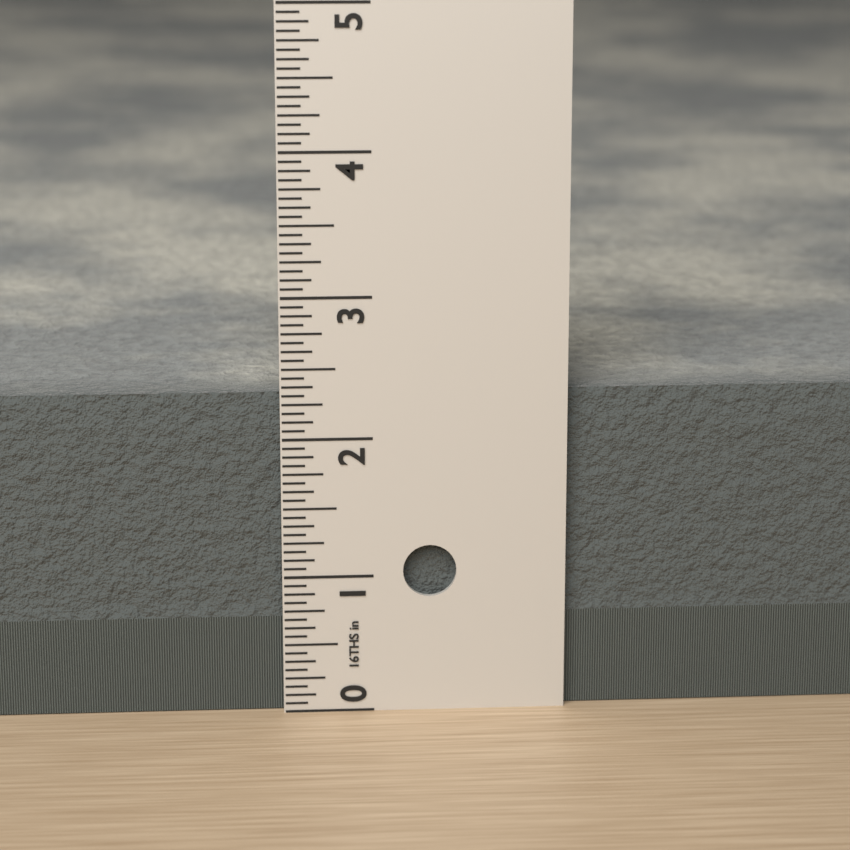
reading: 2.3125 in
